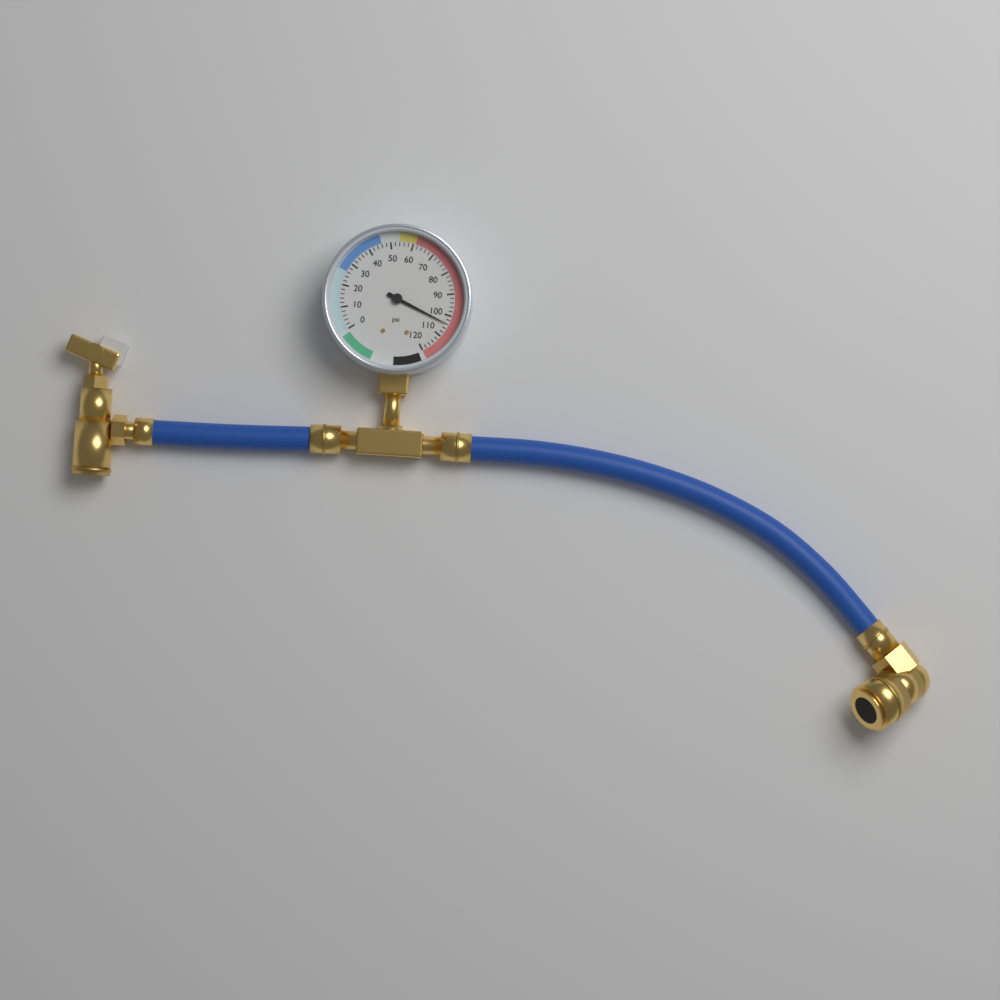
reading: 104 psi
